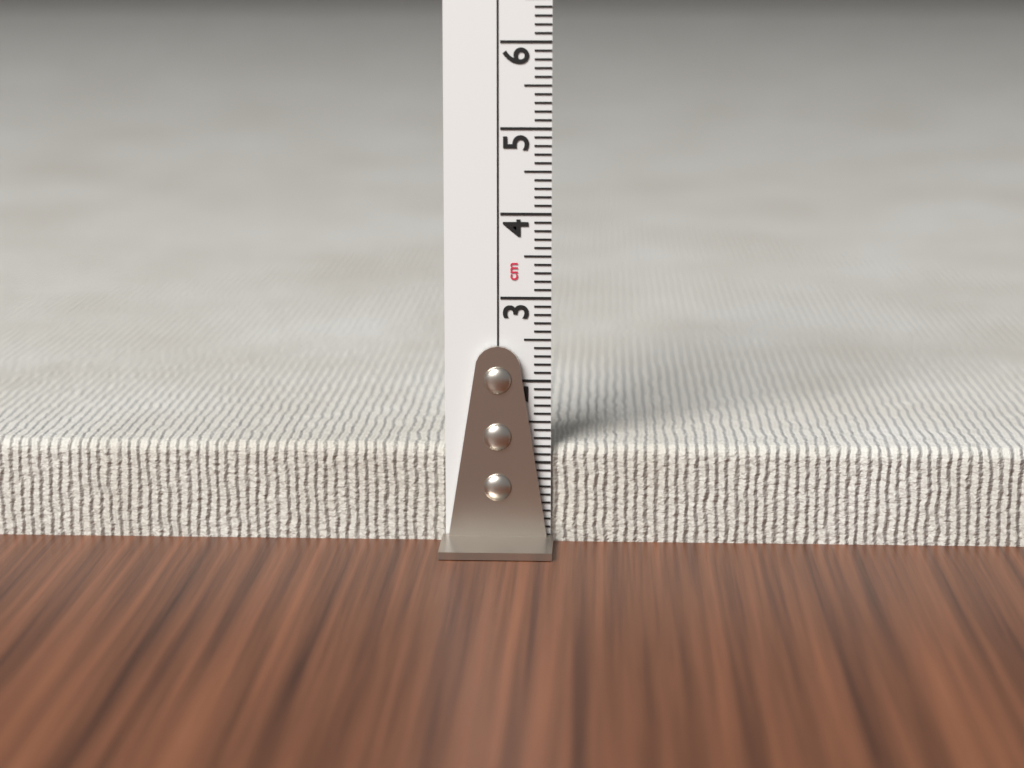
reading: 1.2 cm
